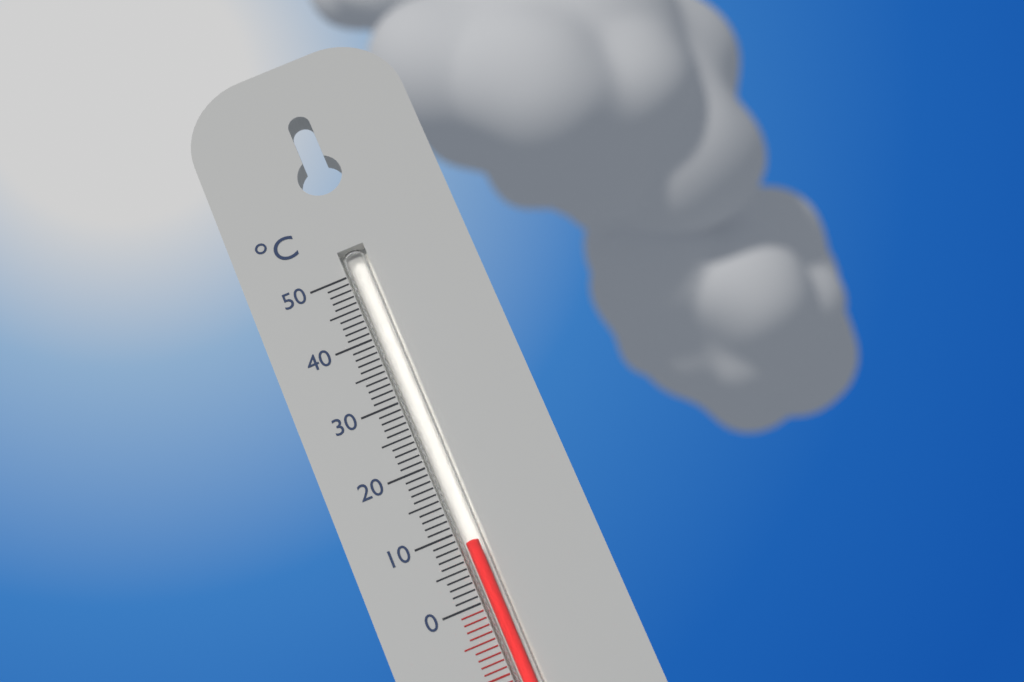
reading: 8 °C
